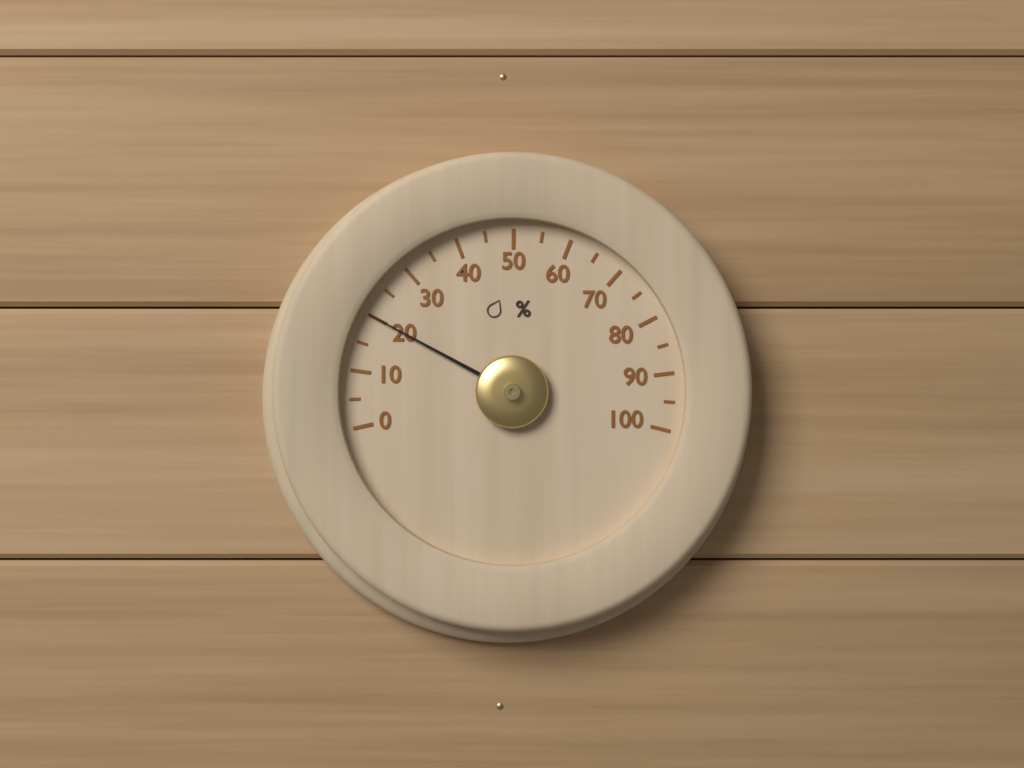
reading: 20 %
